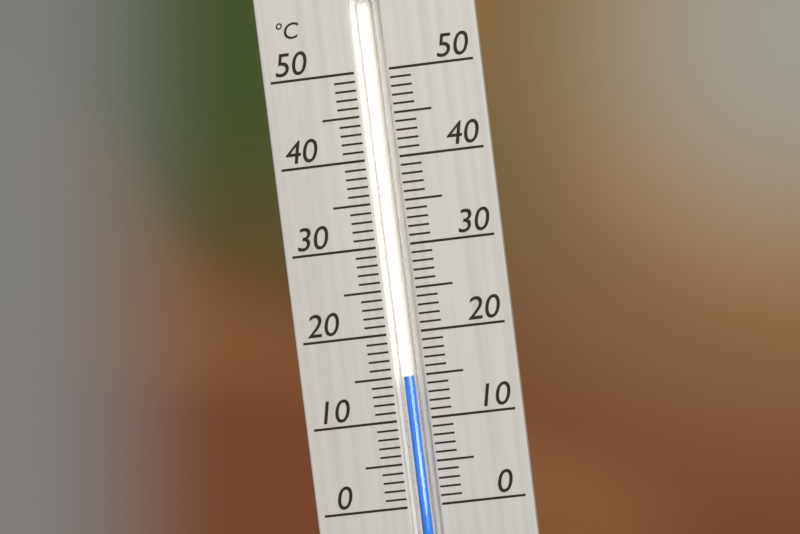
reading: 15 °C
